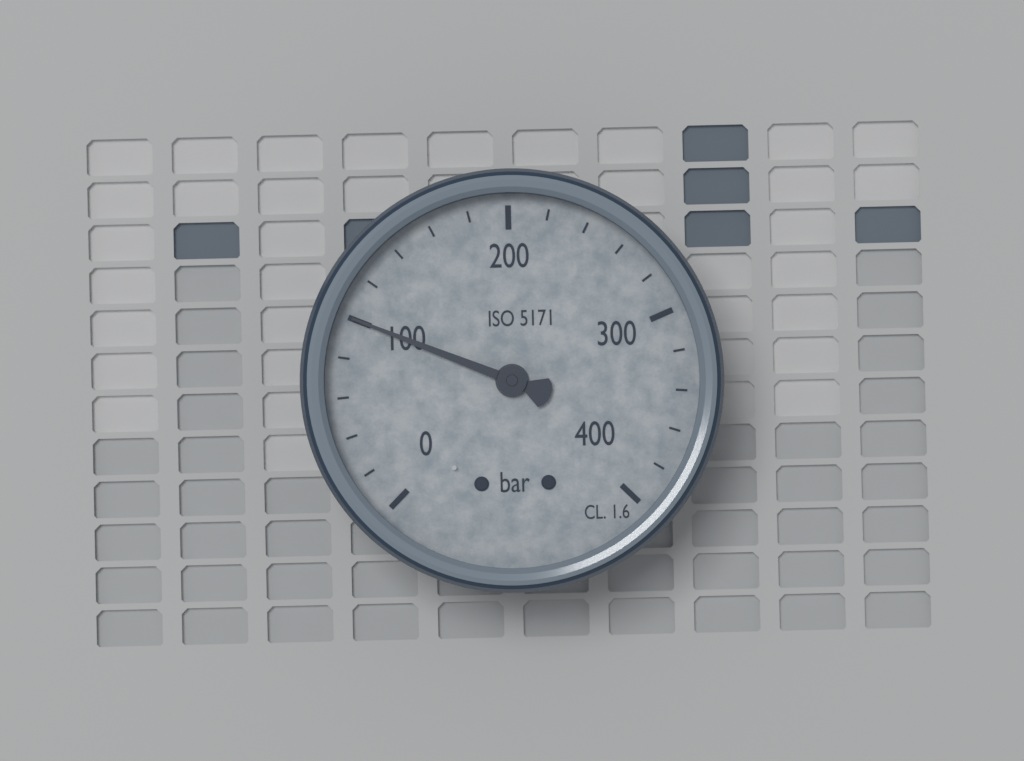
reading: 100 bar
